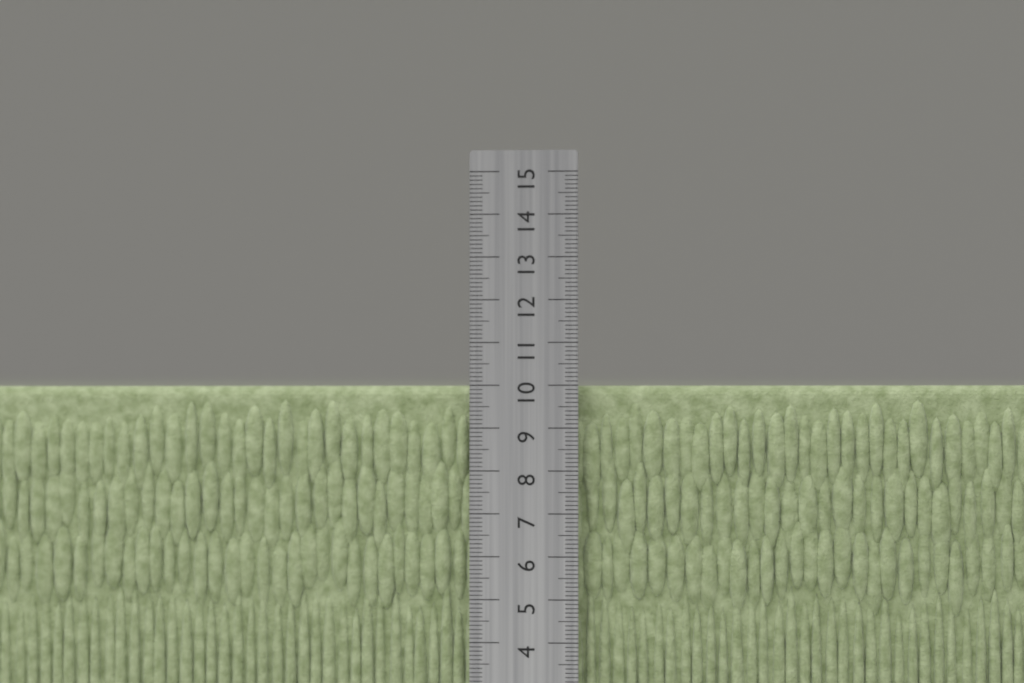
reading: 10.0 cm
